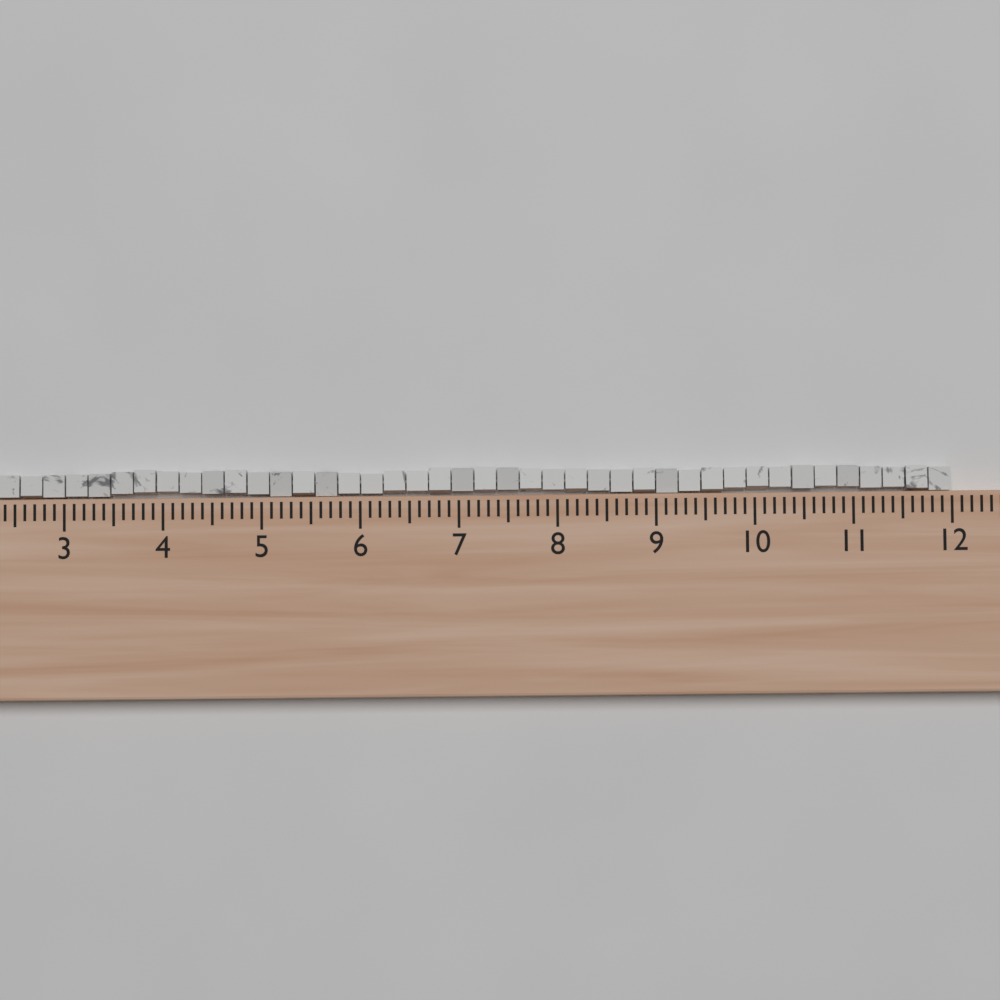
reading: 12.0 (no unit)
